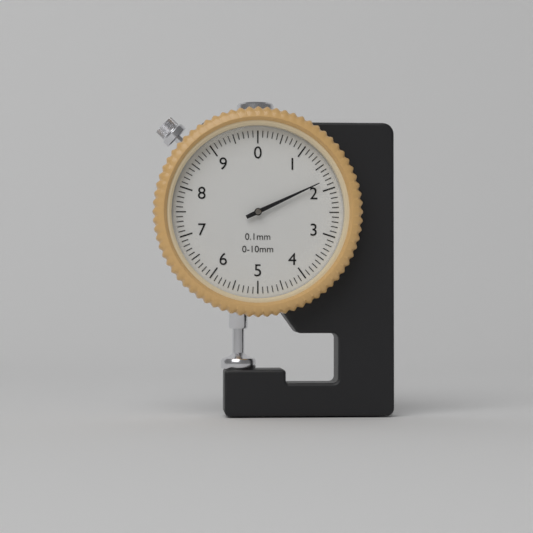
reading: 1.8 mm
